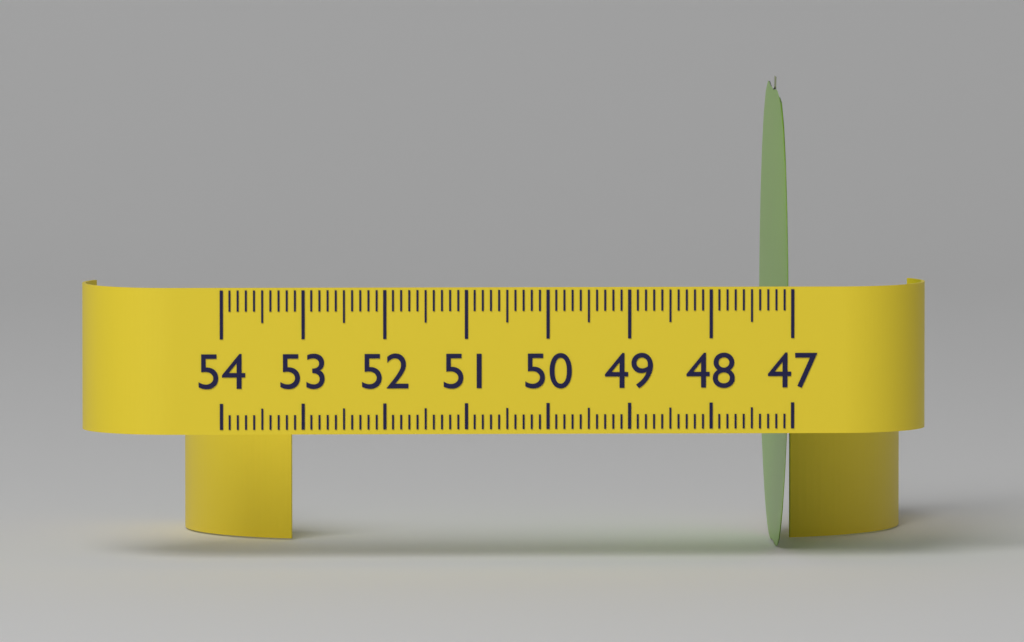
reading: 47.1 (no unit)
